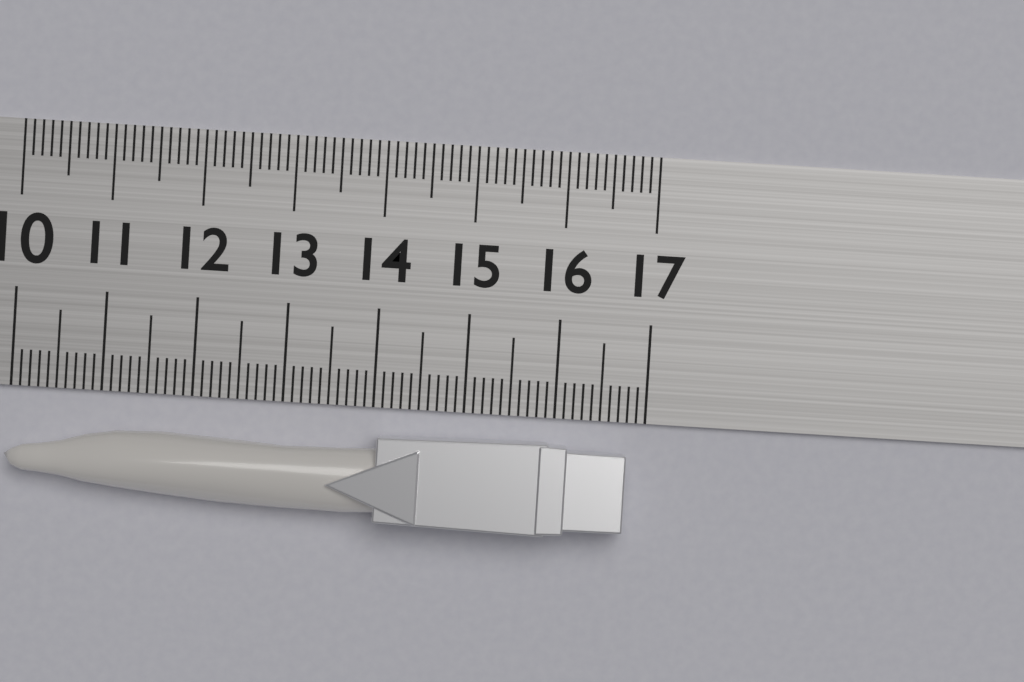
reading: 16.8 (no unit)
